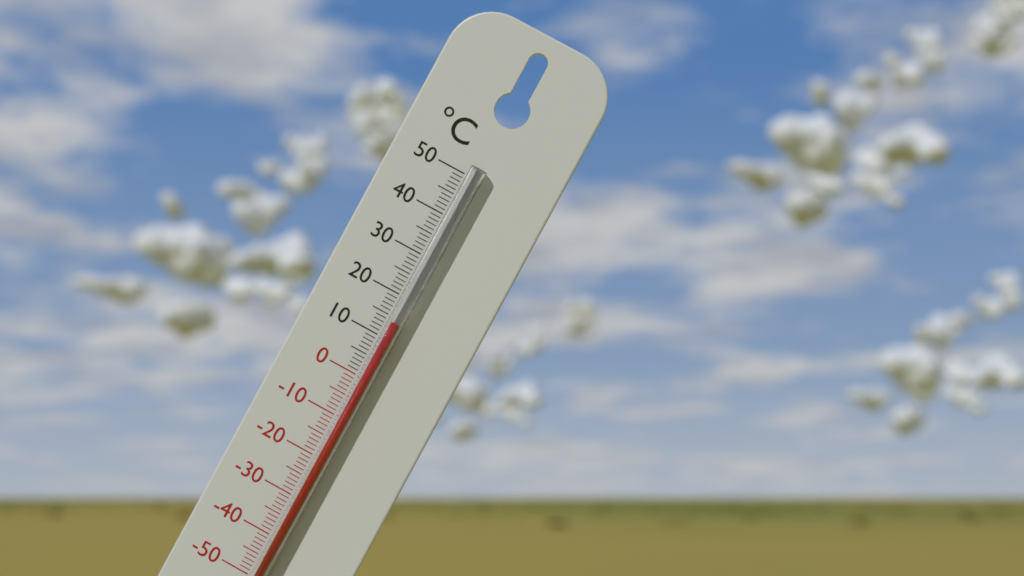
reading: 14 °C
